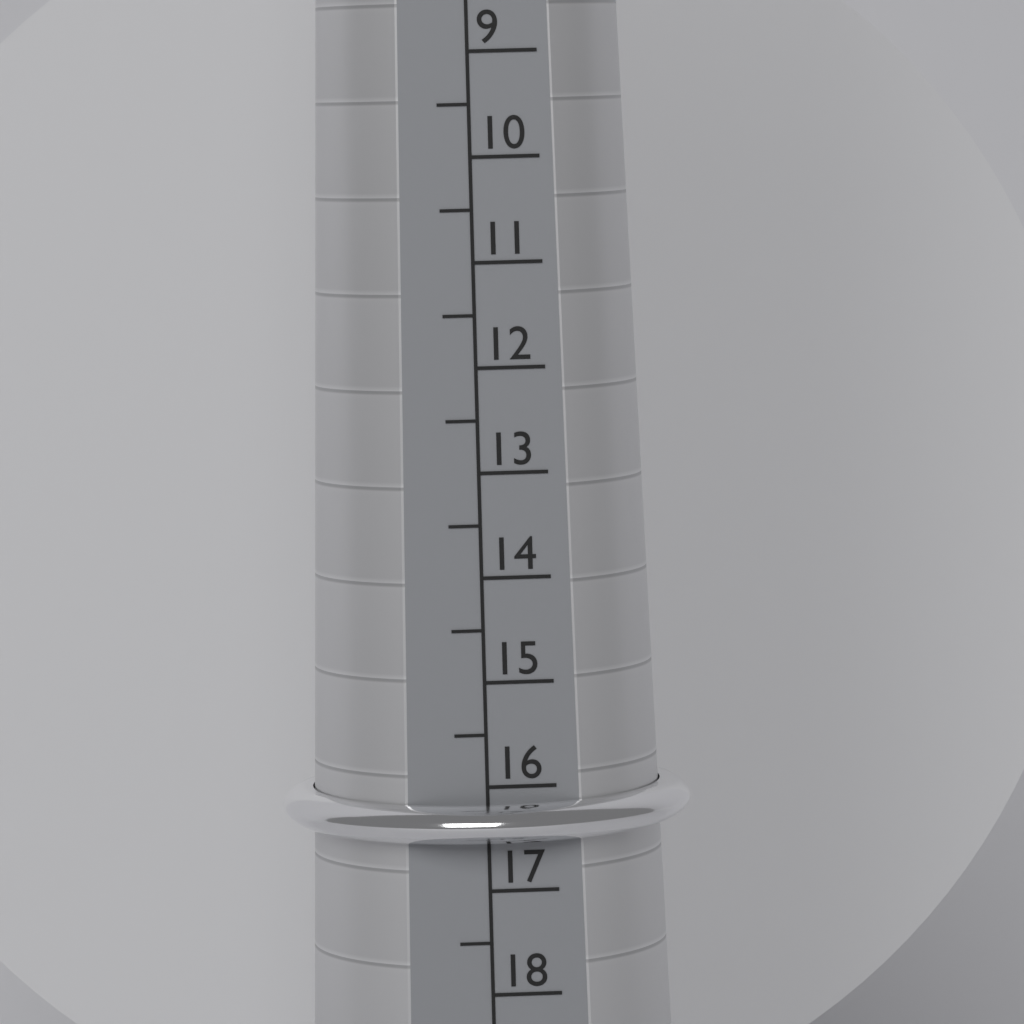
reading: 16.5 (no unit)
